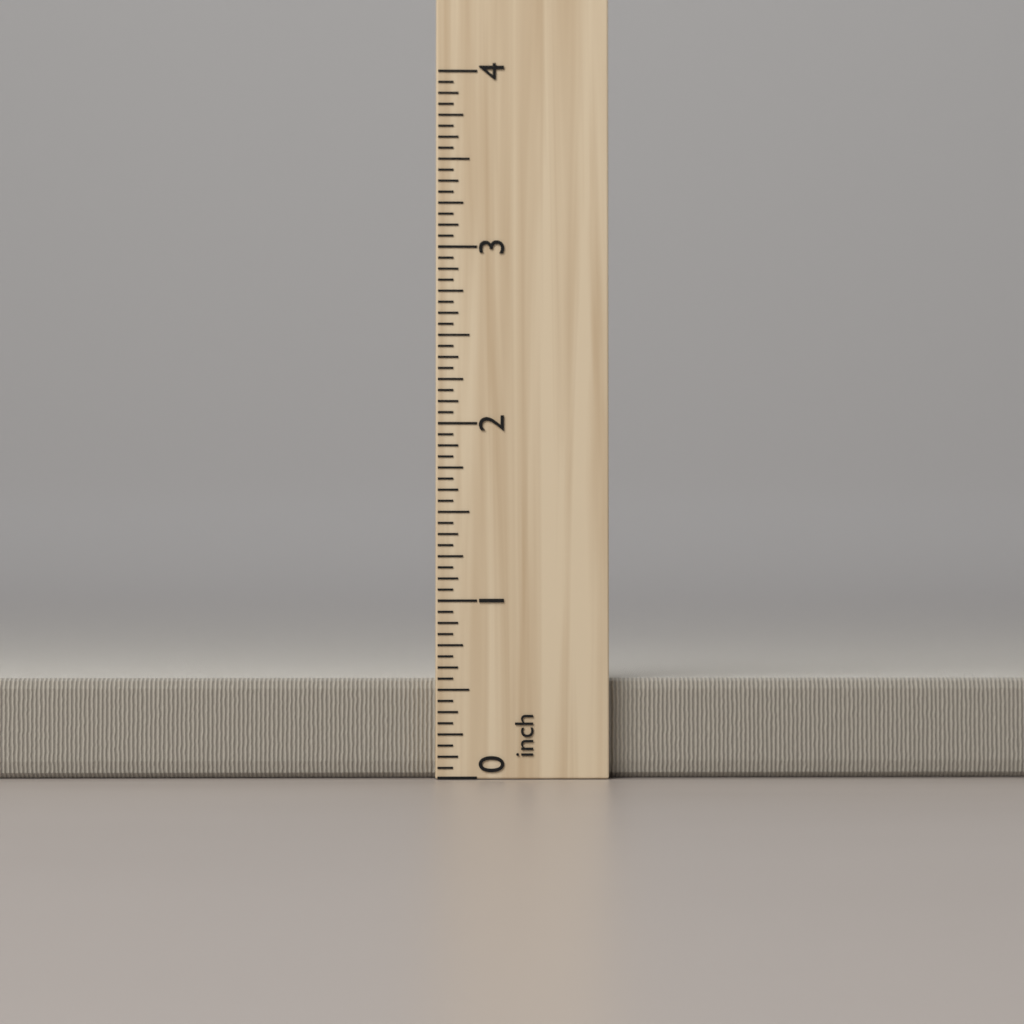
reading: 0.5625 inch
